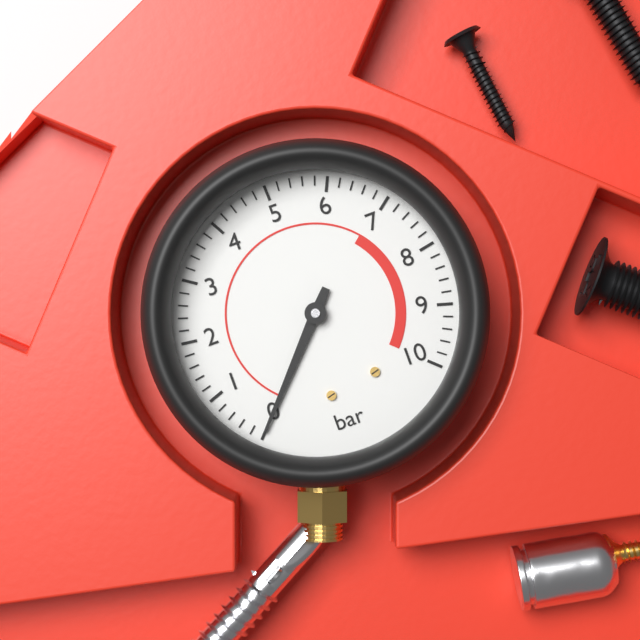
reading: 0.0 bar
